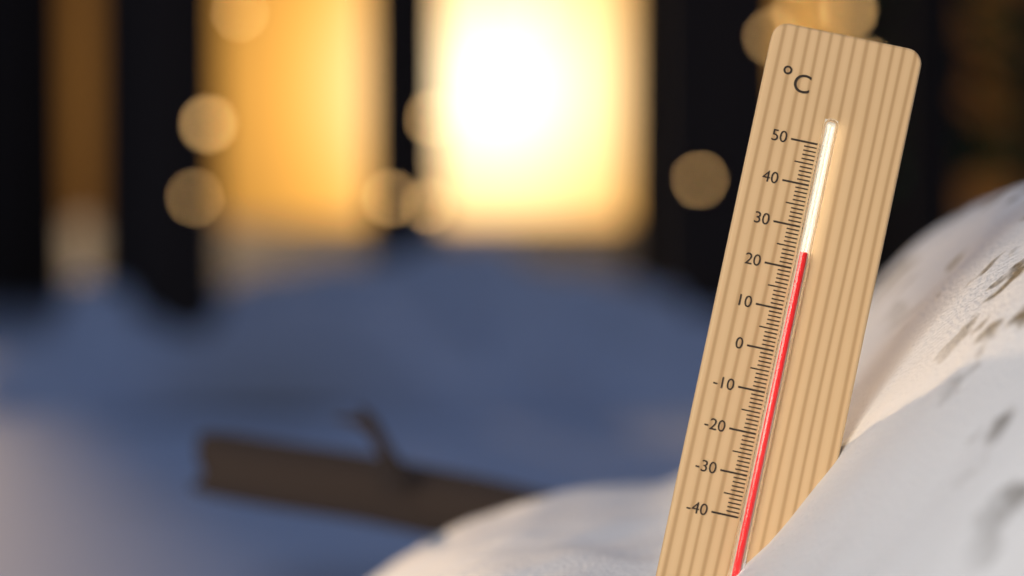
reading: 24 °C
